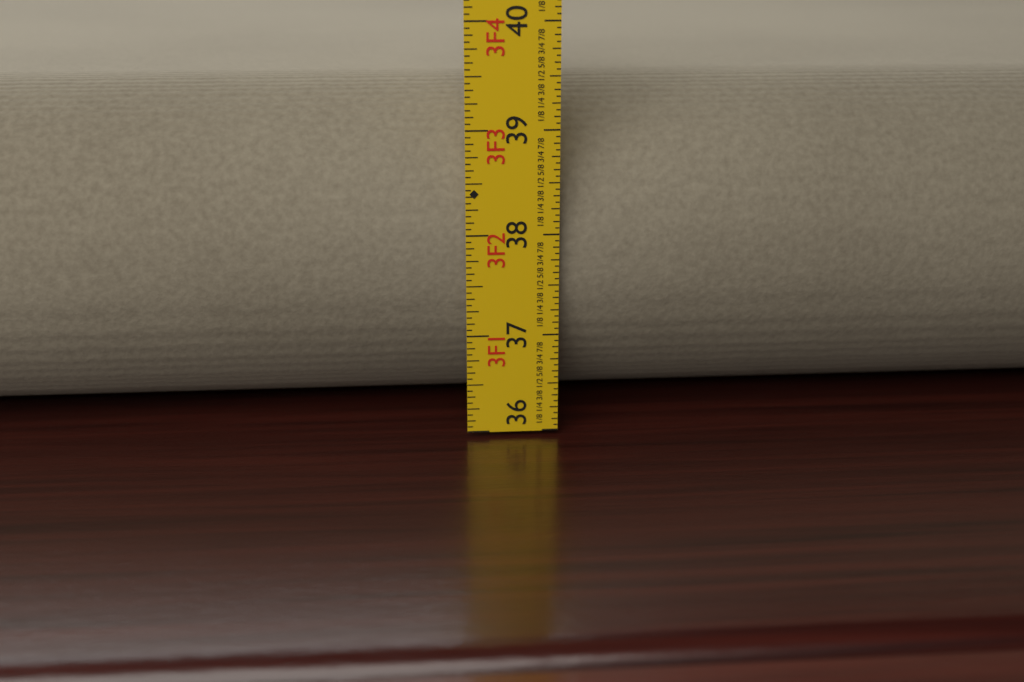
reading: 39.3750 in
